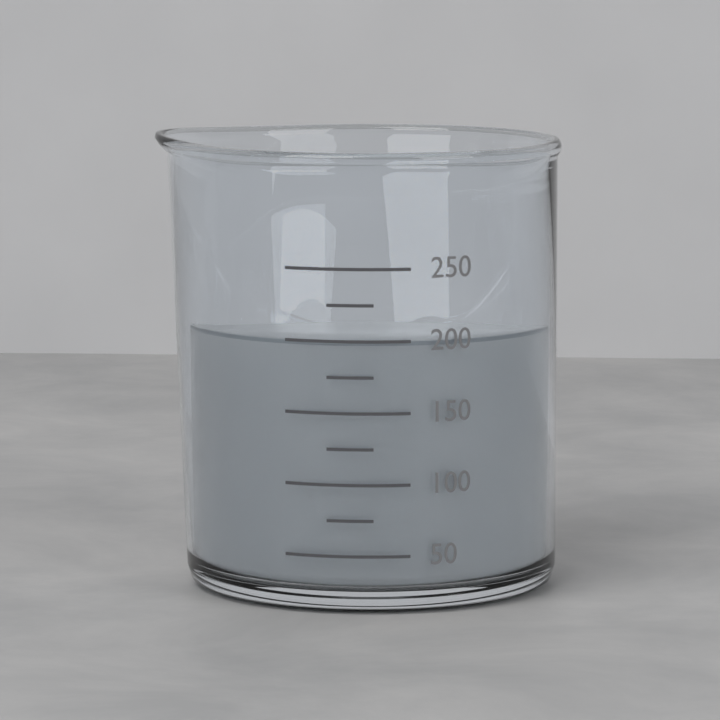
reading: 200 (no unit)
